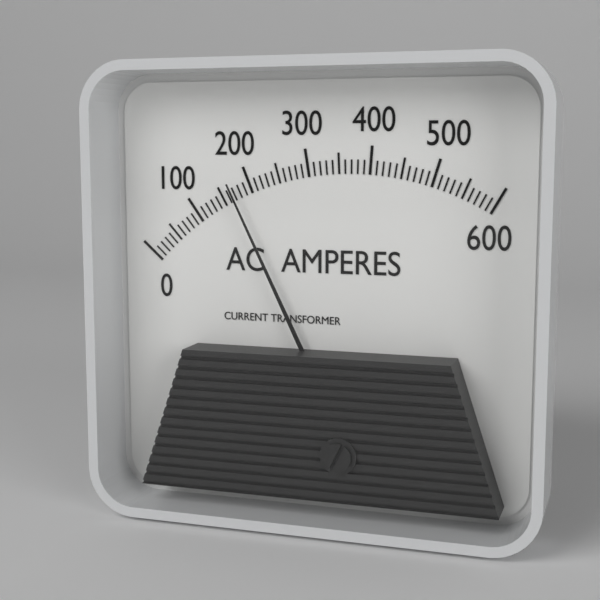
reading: 170 A
